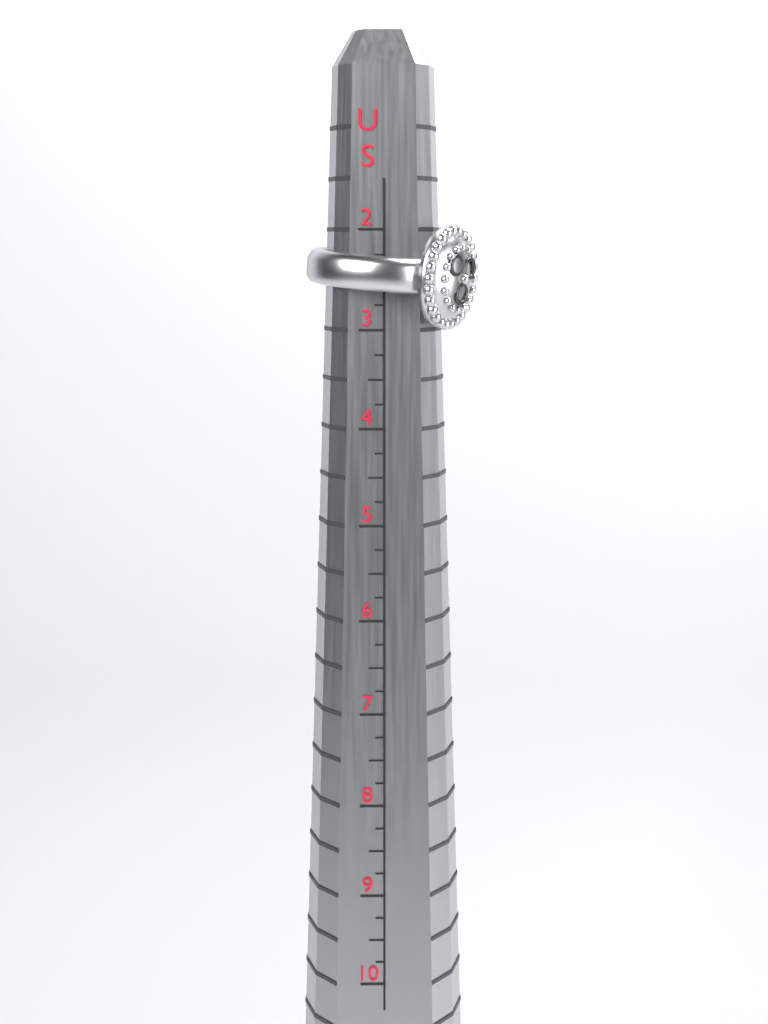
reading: 3.00 US
